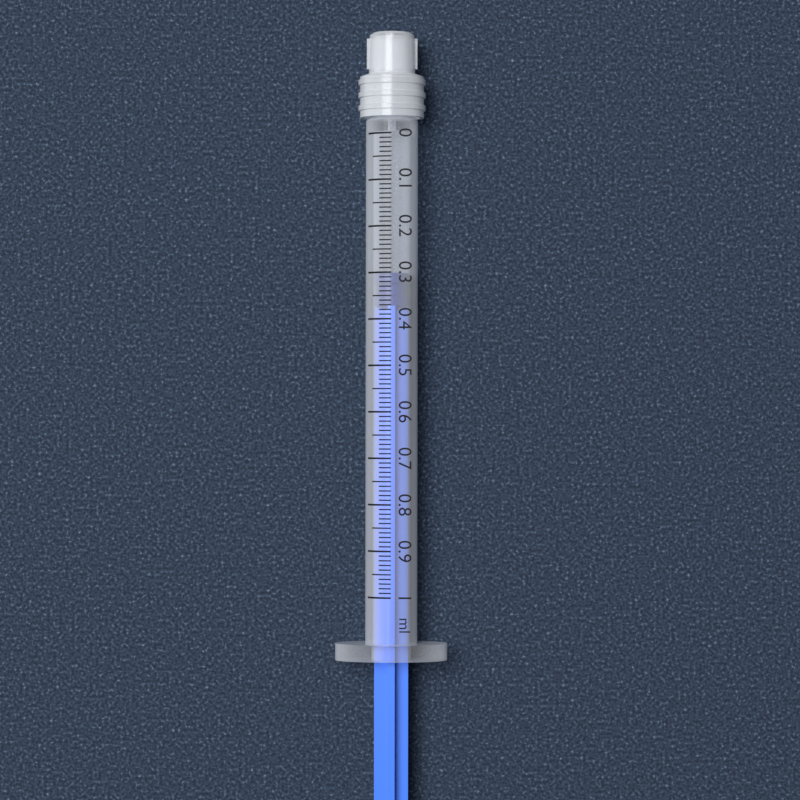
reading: 0.30 ml
